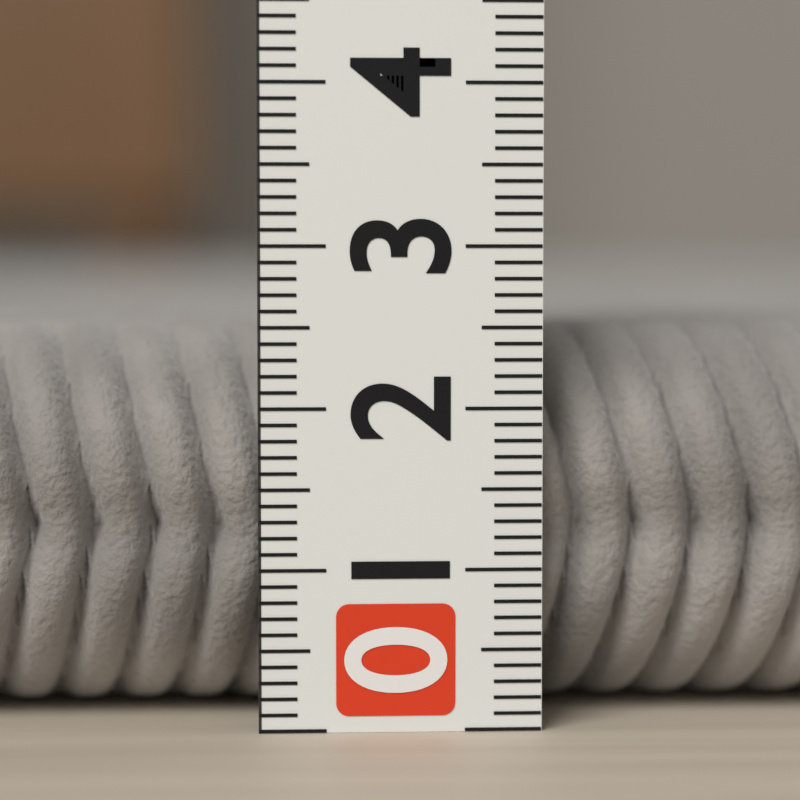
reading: 2.5 (no unit)
